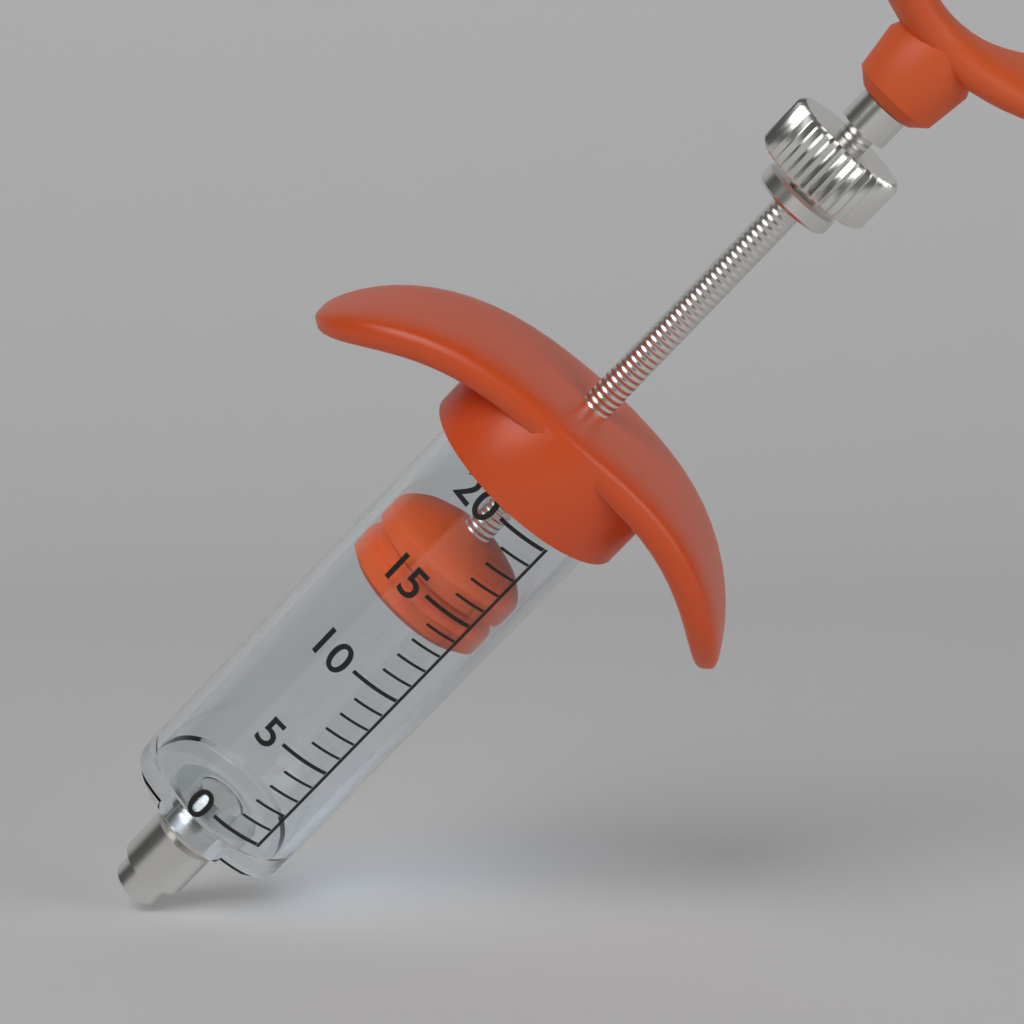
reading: 13 (no unit)
